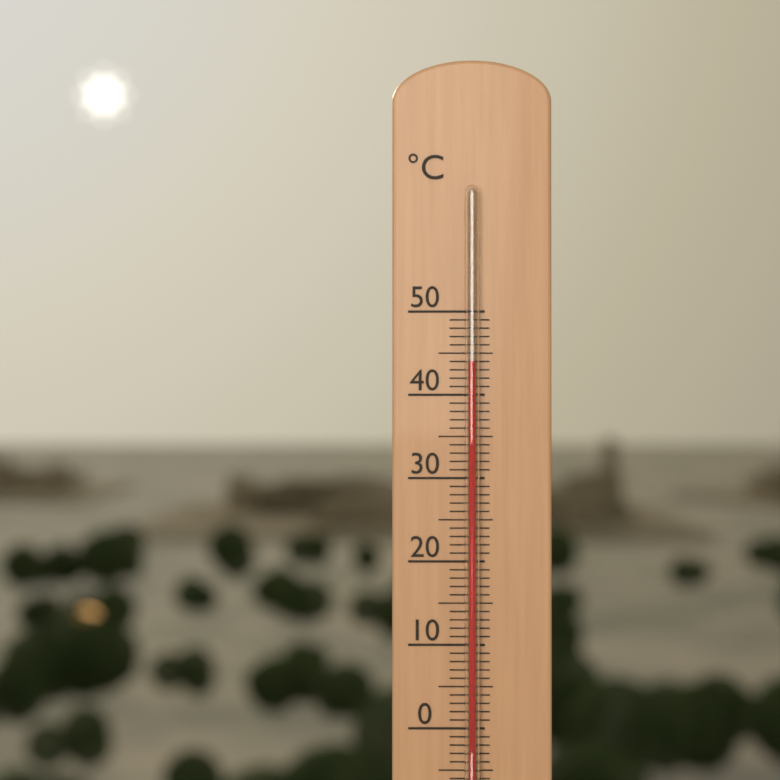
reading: 44 °C
